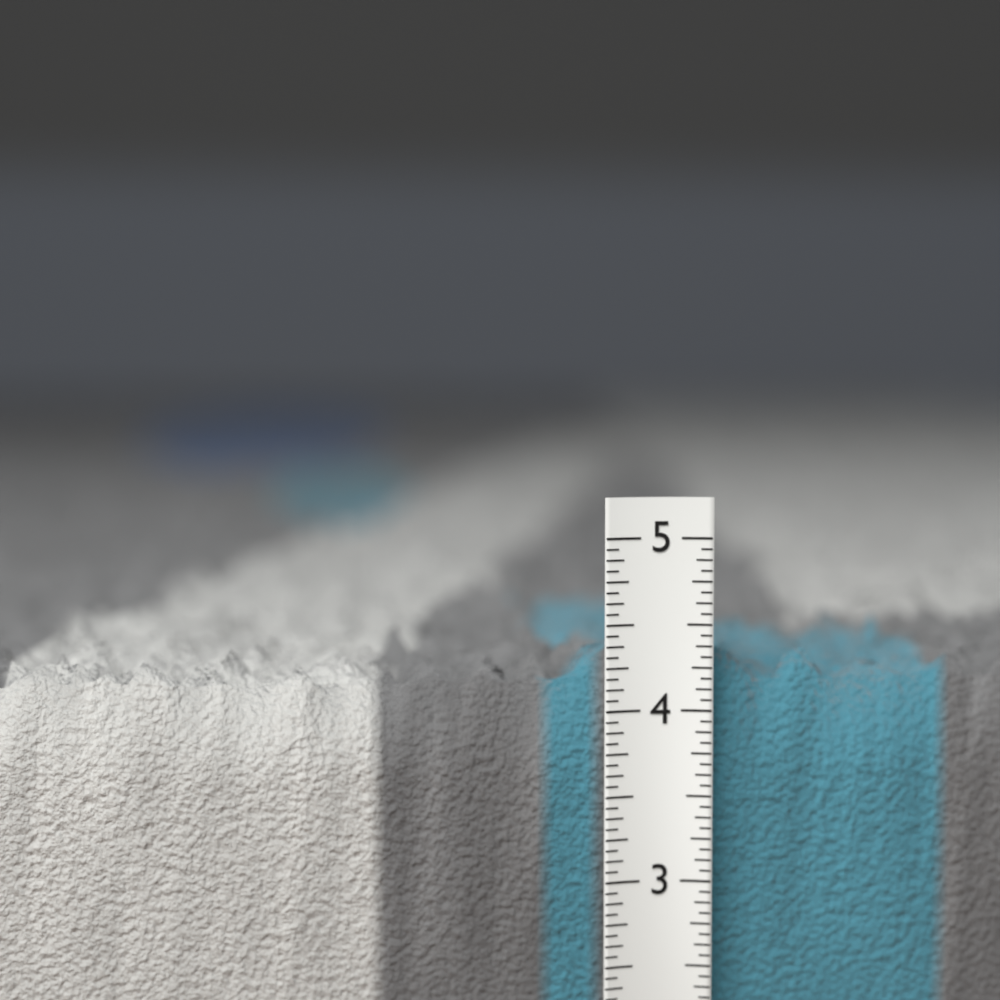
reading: 4.5625 in
